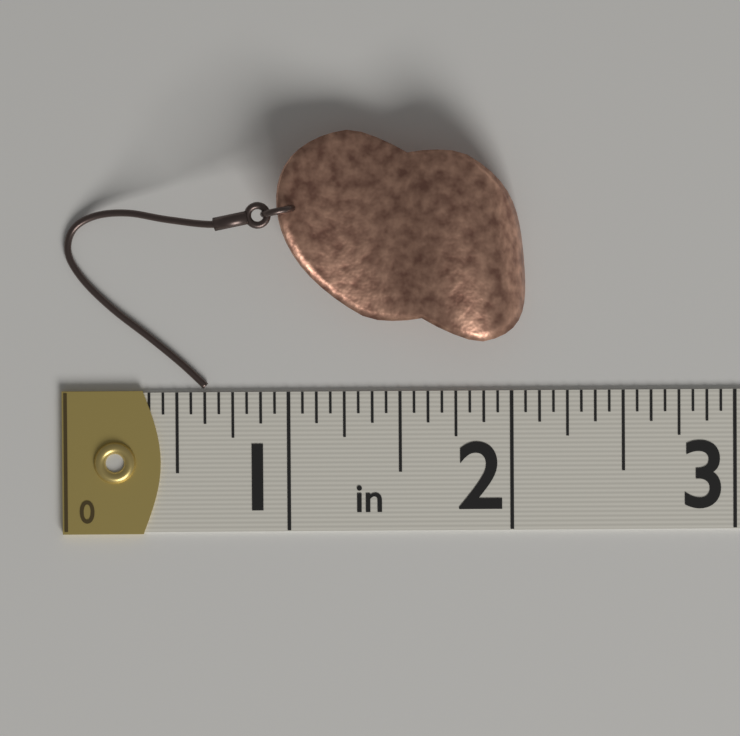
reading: 2.0625 in
